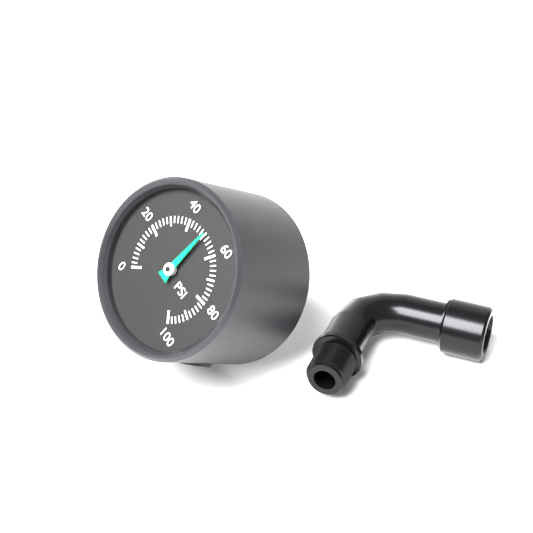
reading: 50 psi
